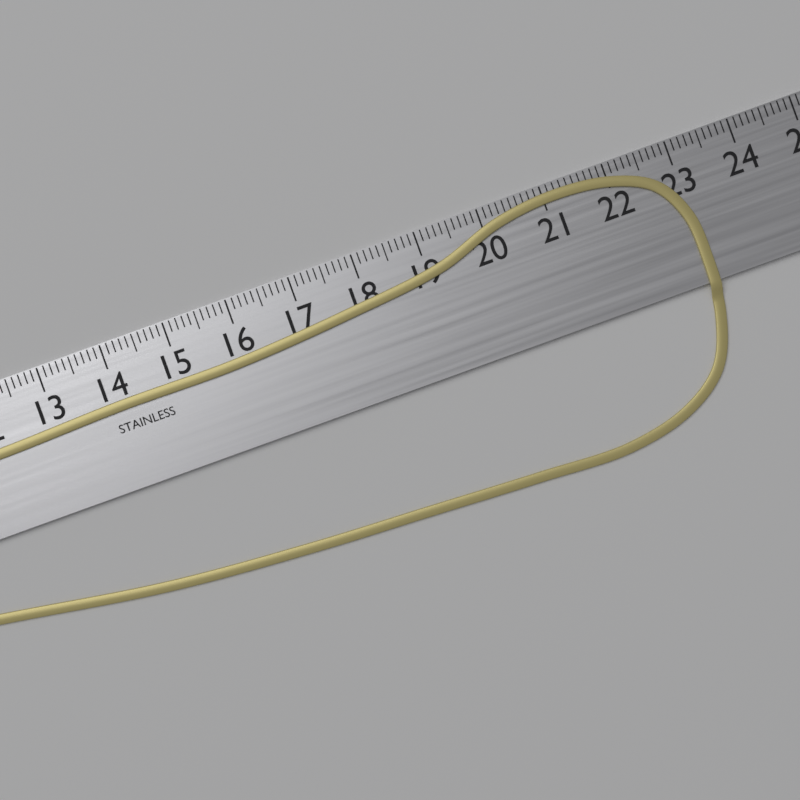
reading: 23.1 cm
